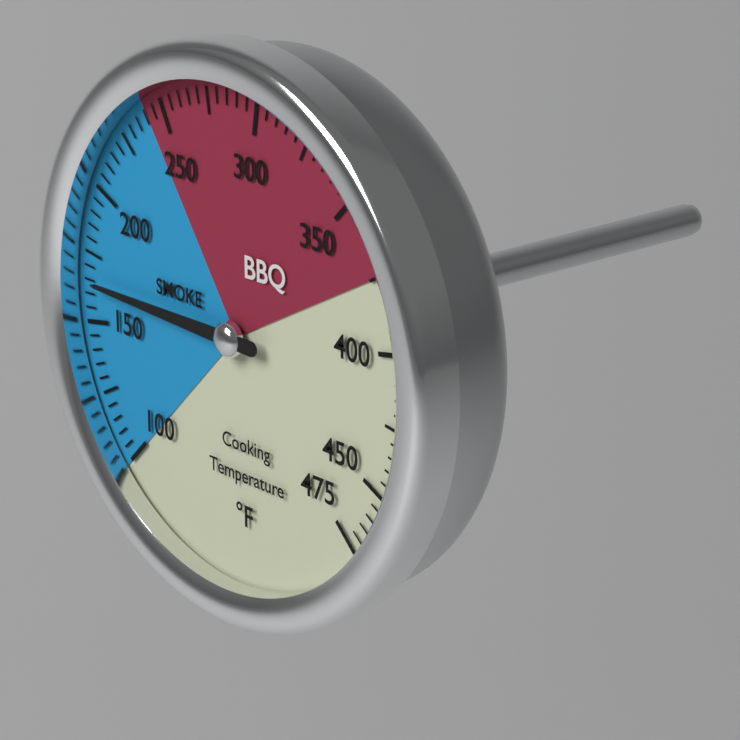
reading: 165 °F
